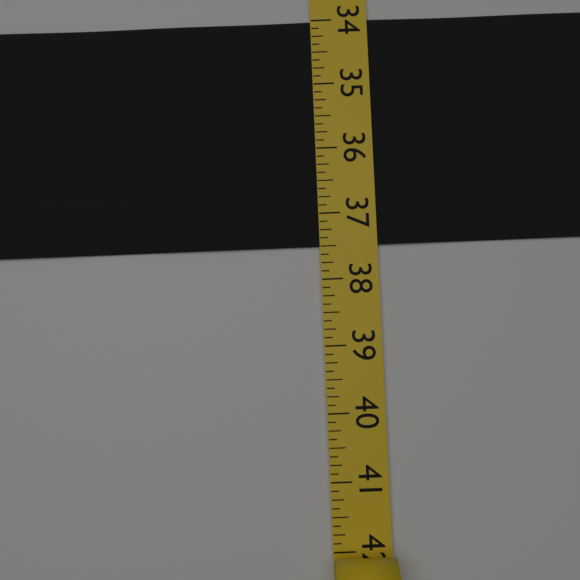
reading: 37.500 (no unit)
